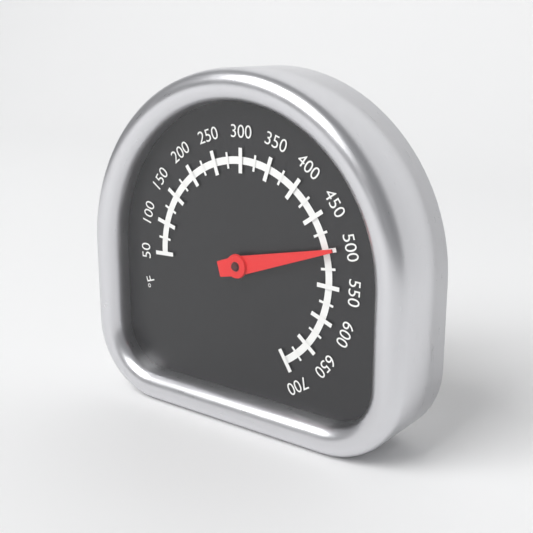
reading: 500 °F
